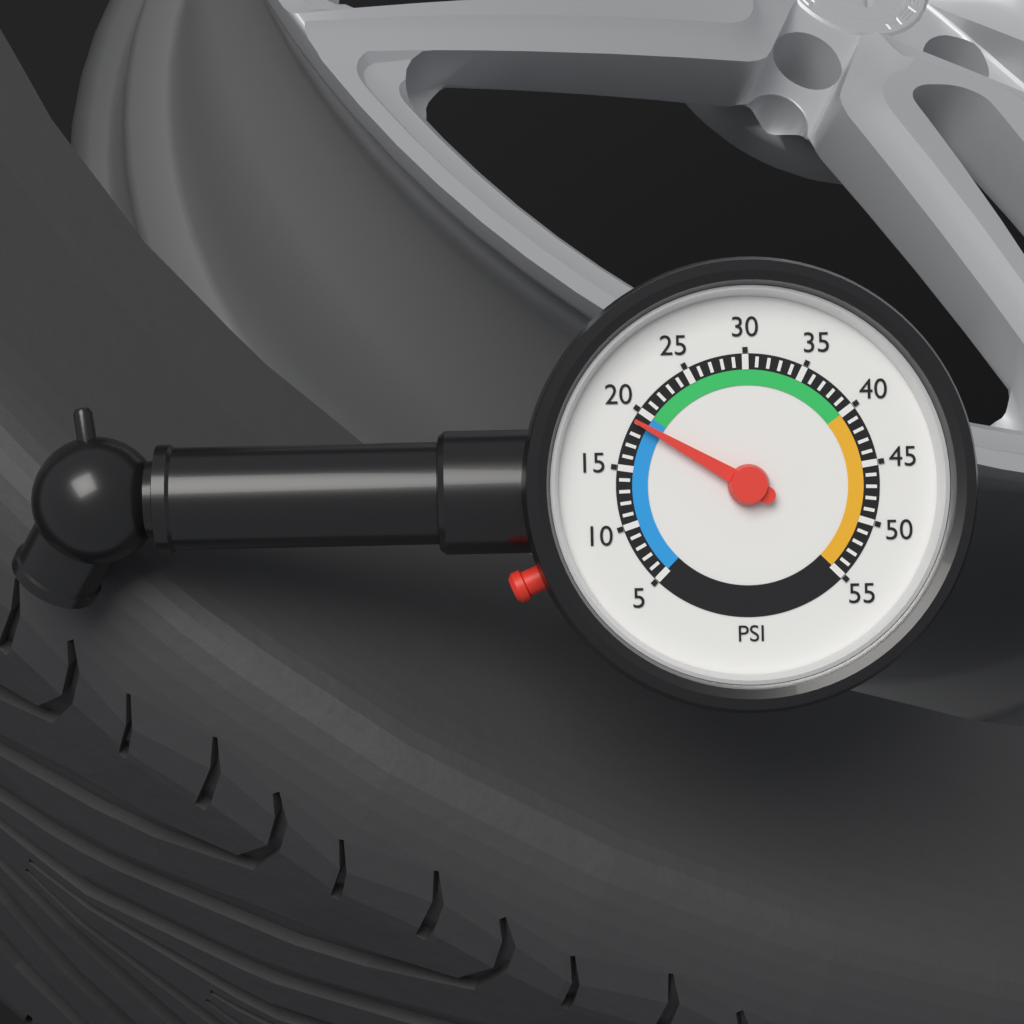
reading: 19 psi
